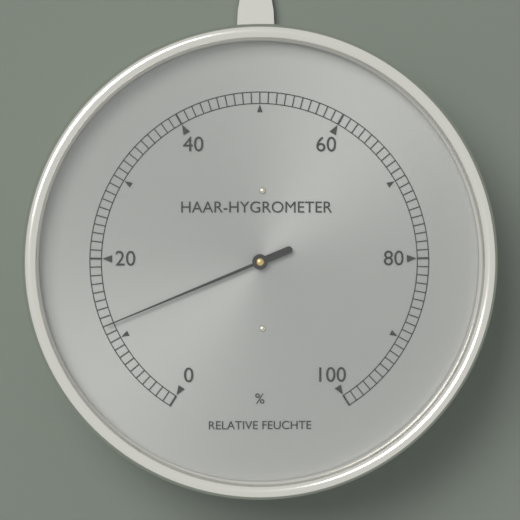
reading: 12 %
